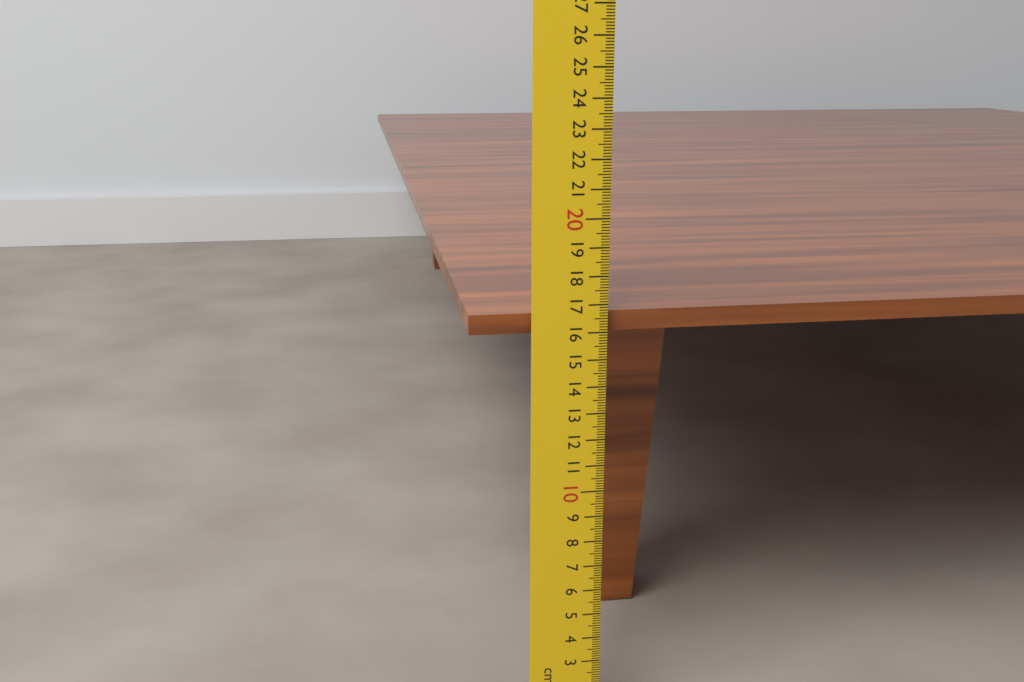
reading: 16.7 cm
